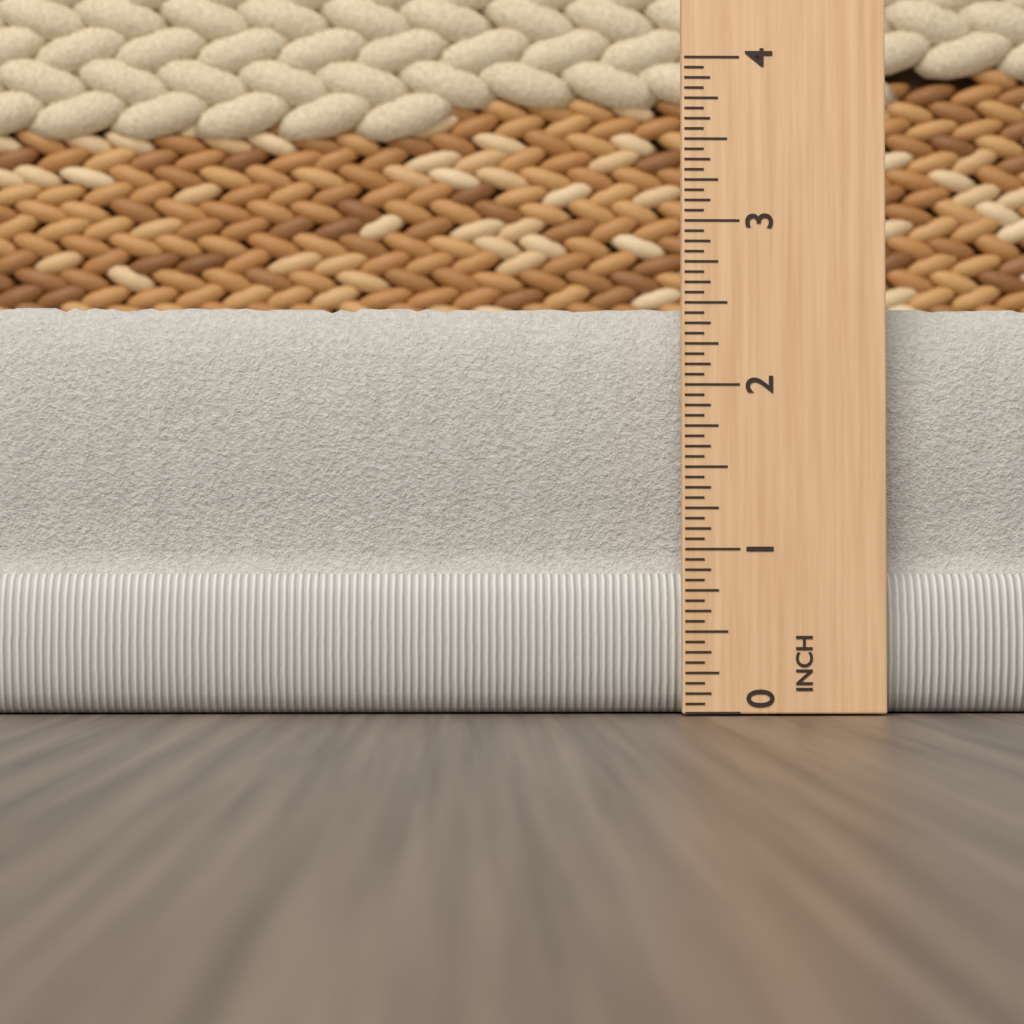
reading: 2.5000 in
